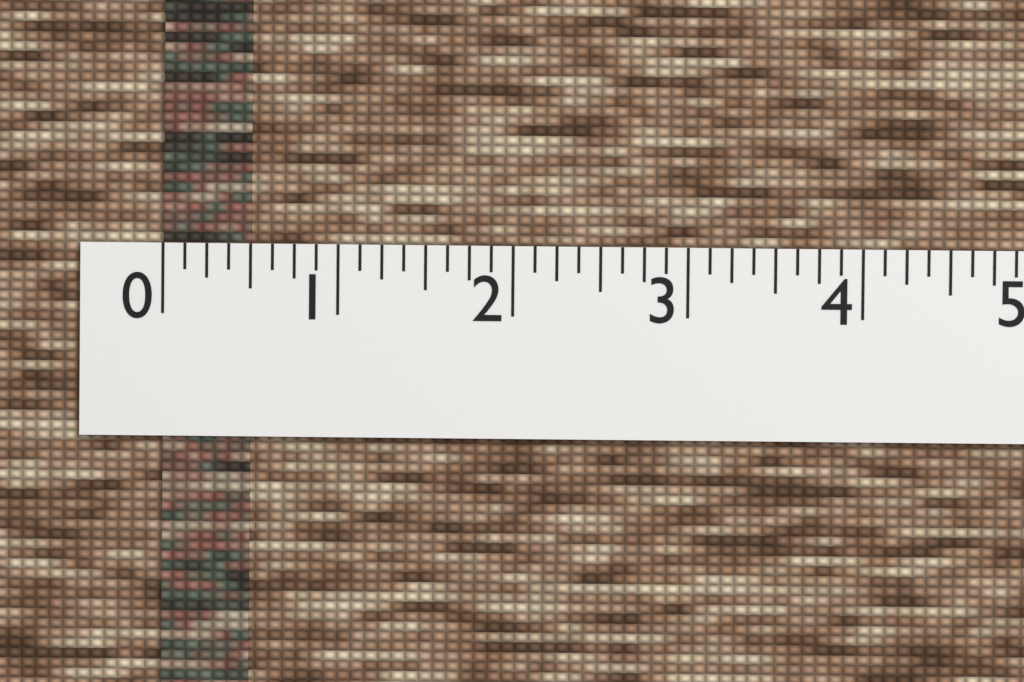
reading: 0.500 (no unit)
